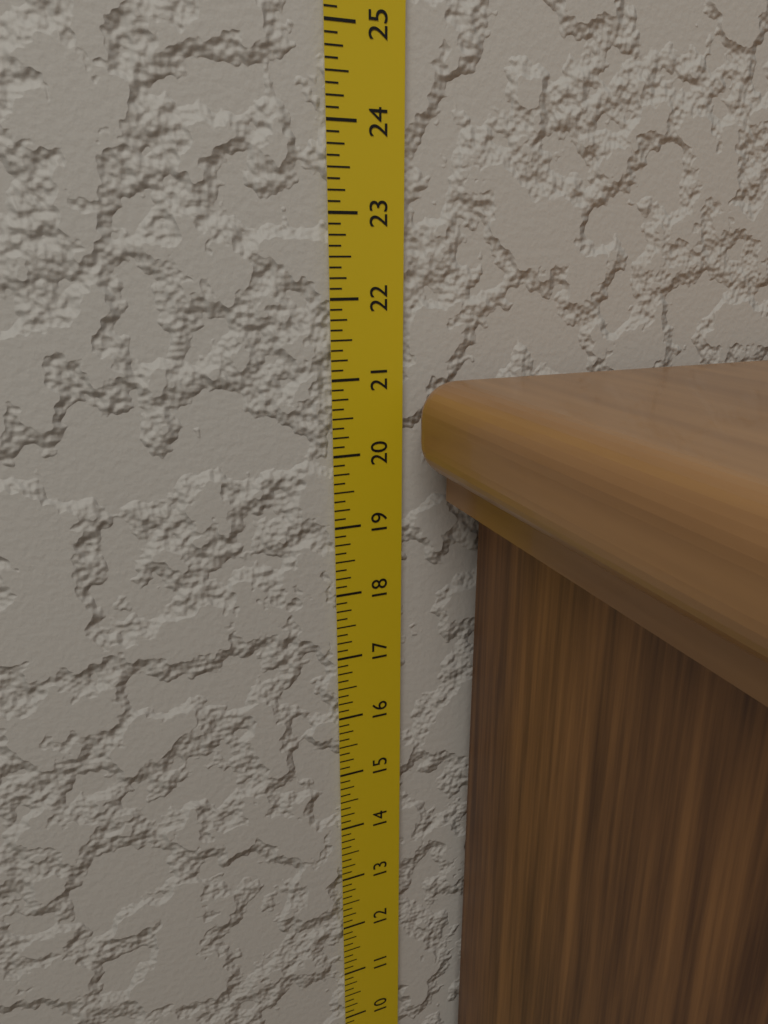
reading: 21.000 in
